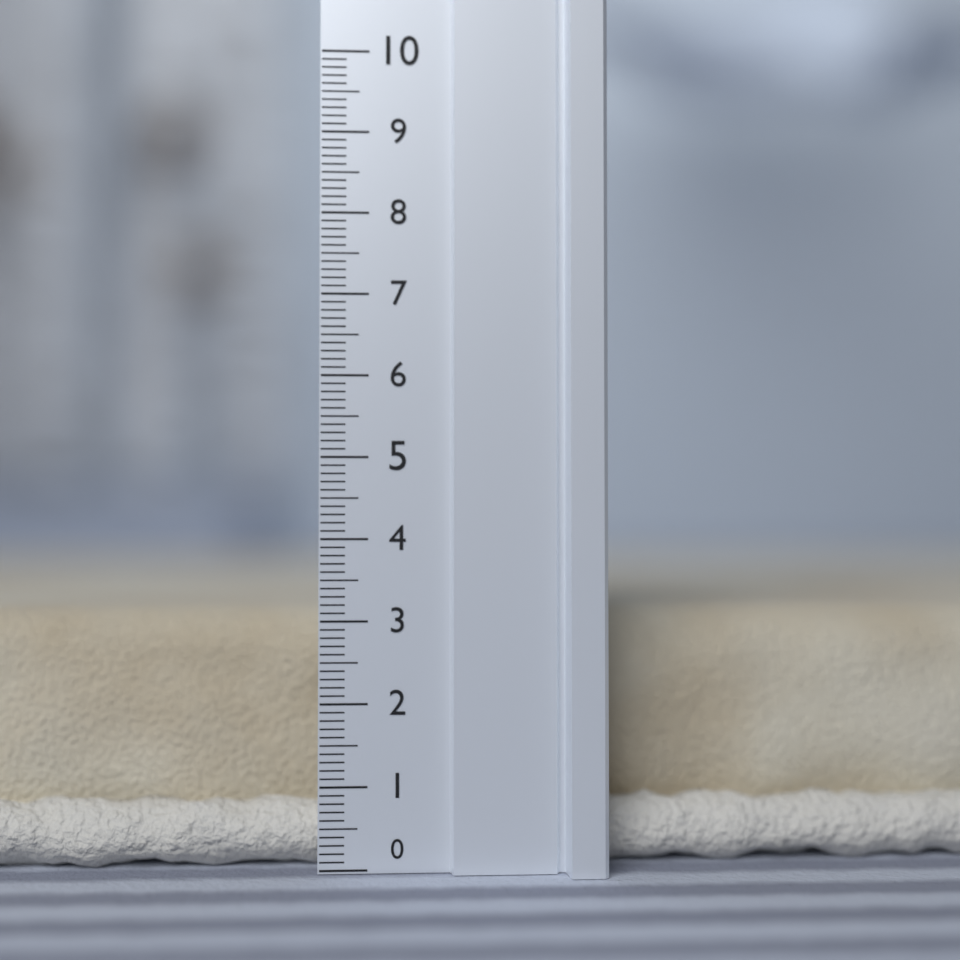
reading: 3.1 (no unit)
